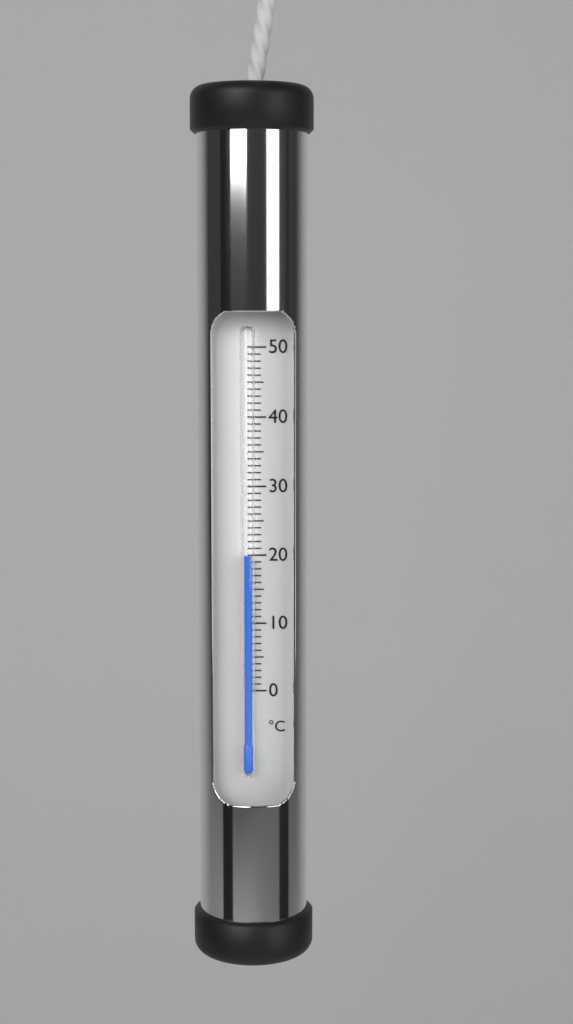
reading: 20 °C
